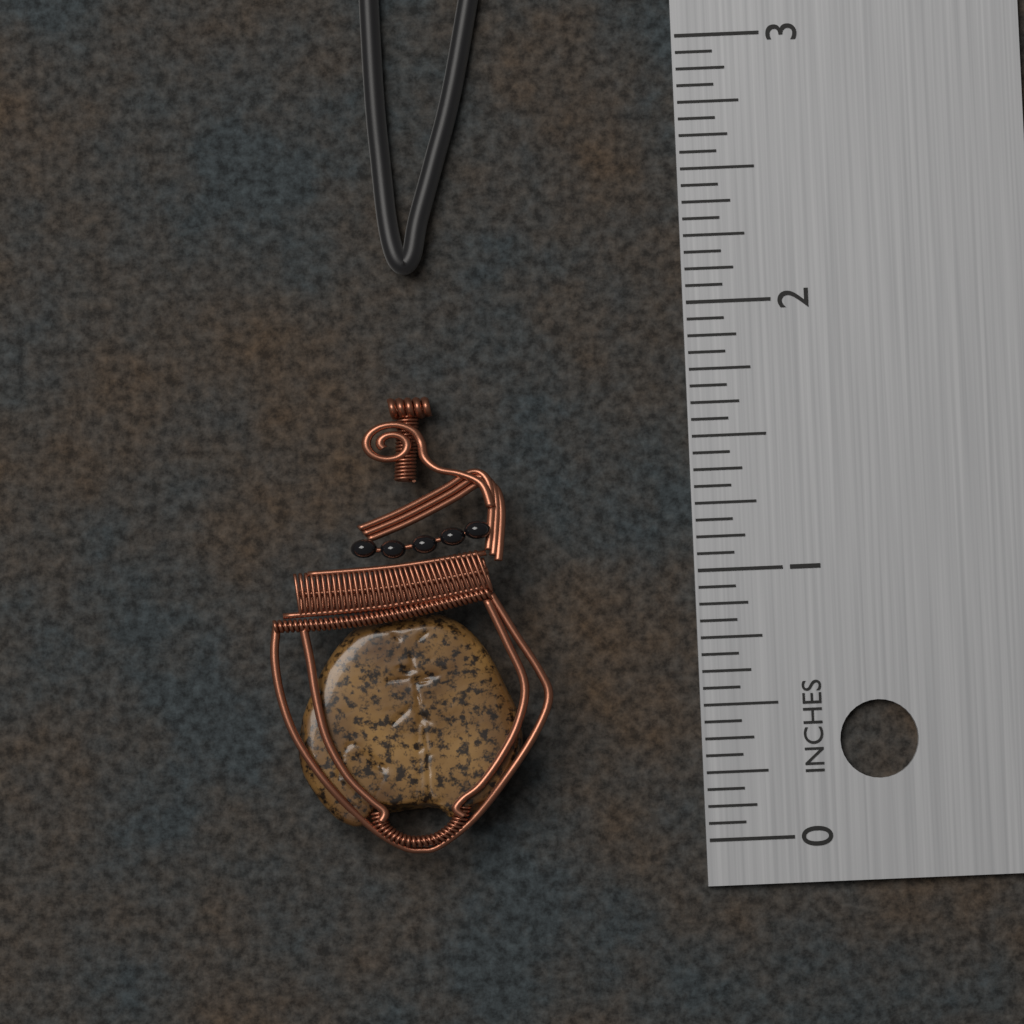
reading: 1.6875 in
